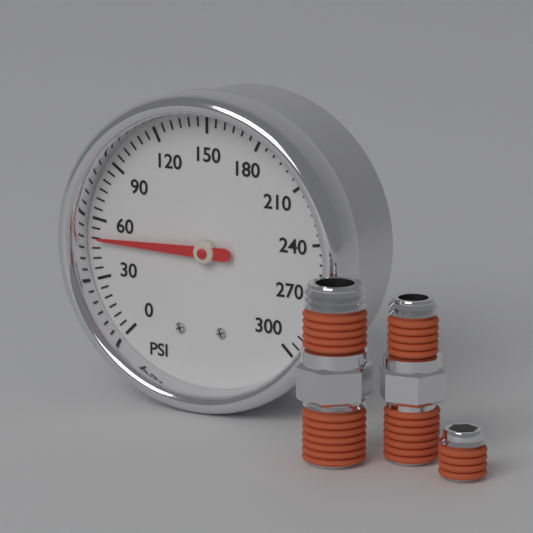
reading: 50 psi
